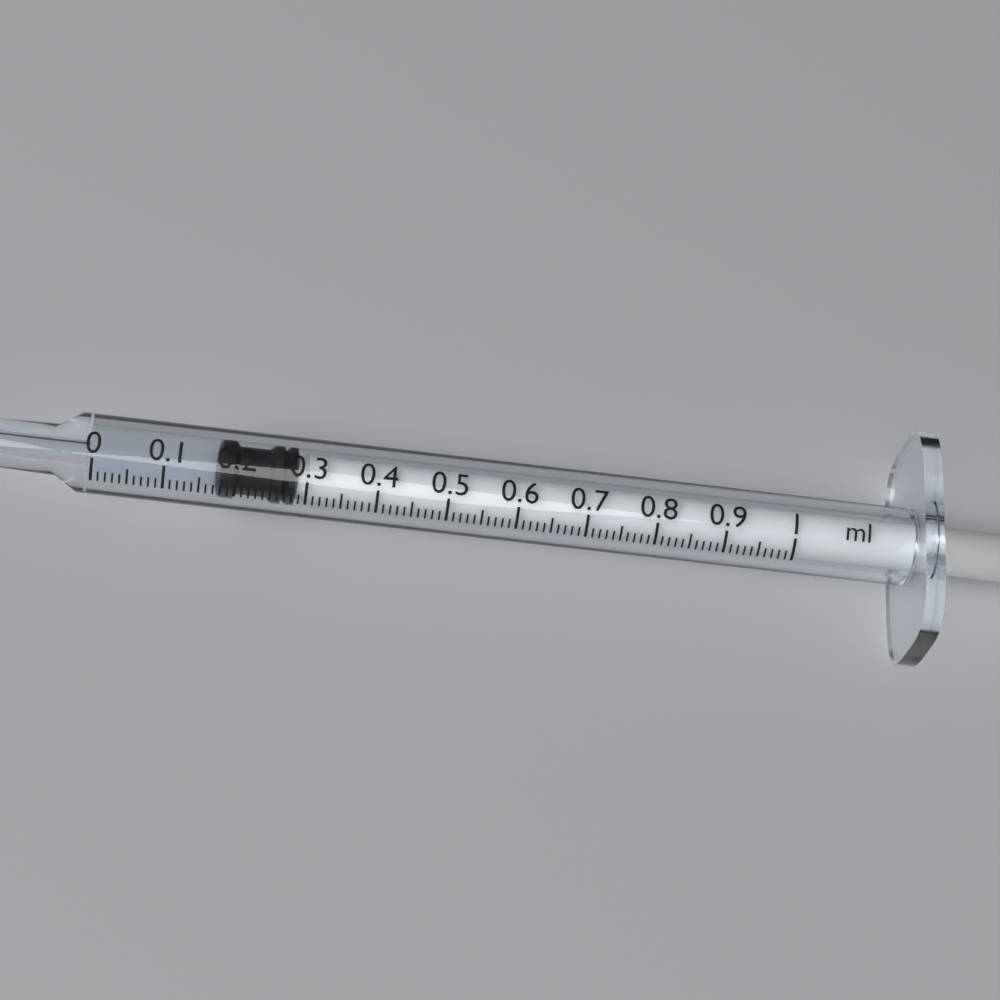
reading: 0.18 ml
